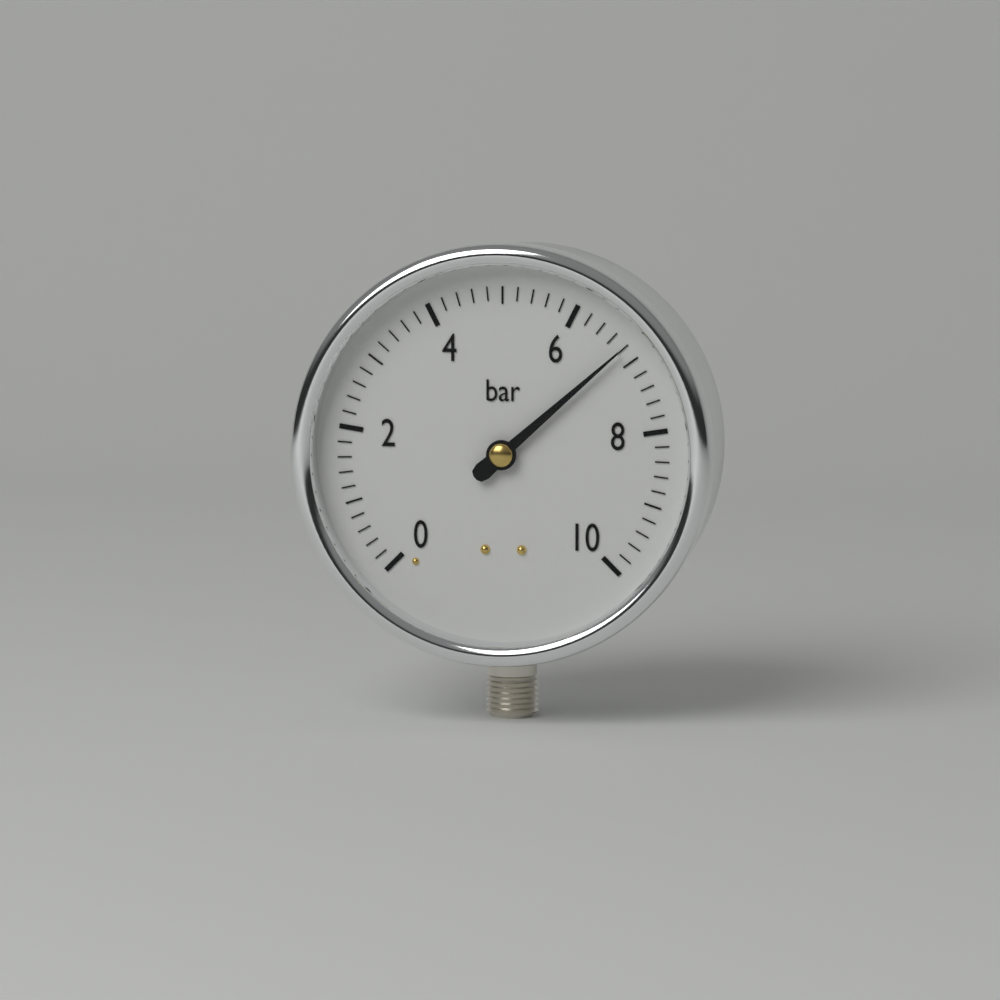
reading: 6.8 bar
